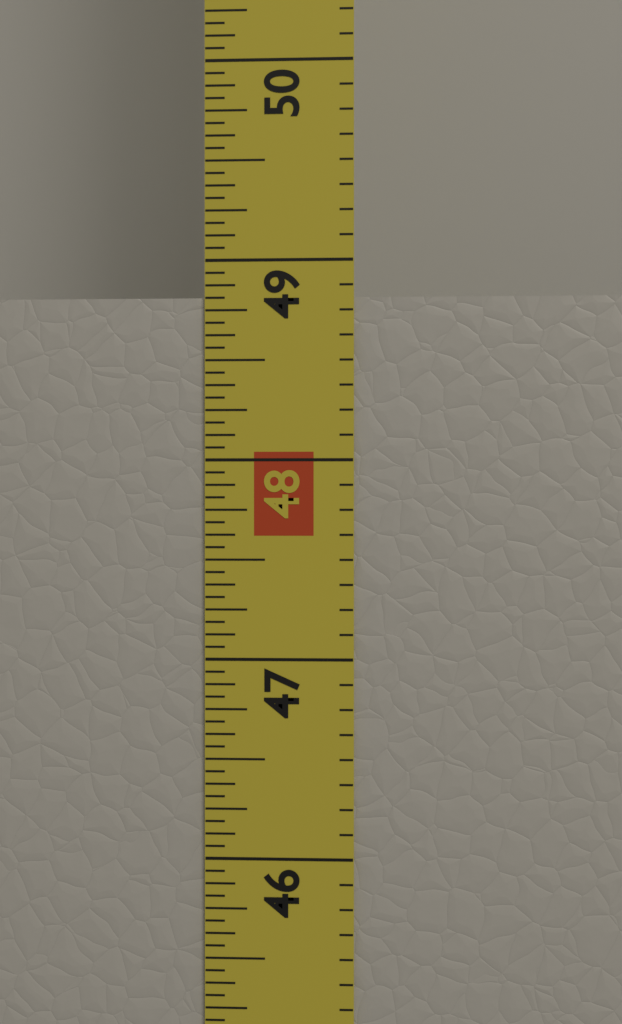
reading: 48.8125 in
